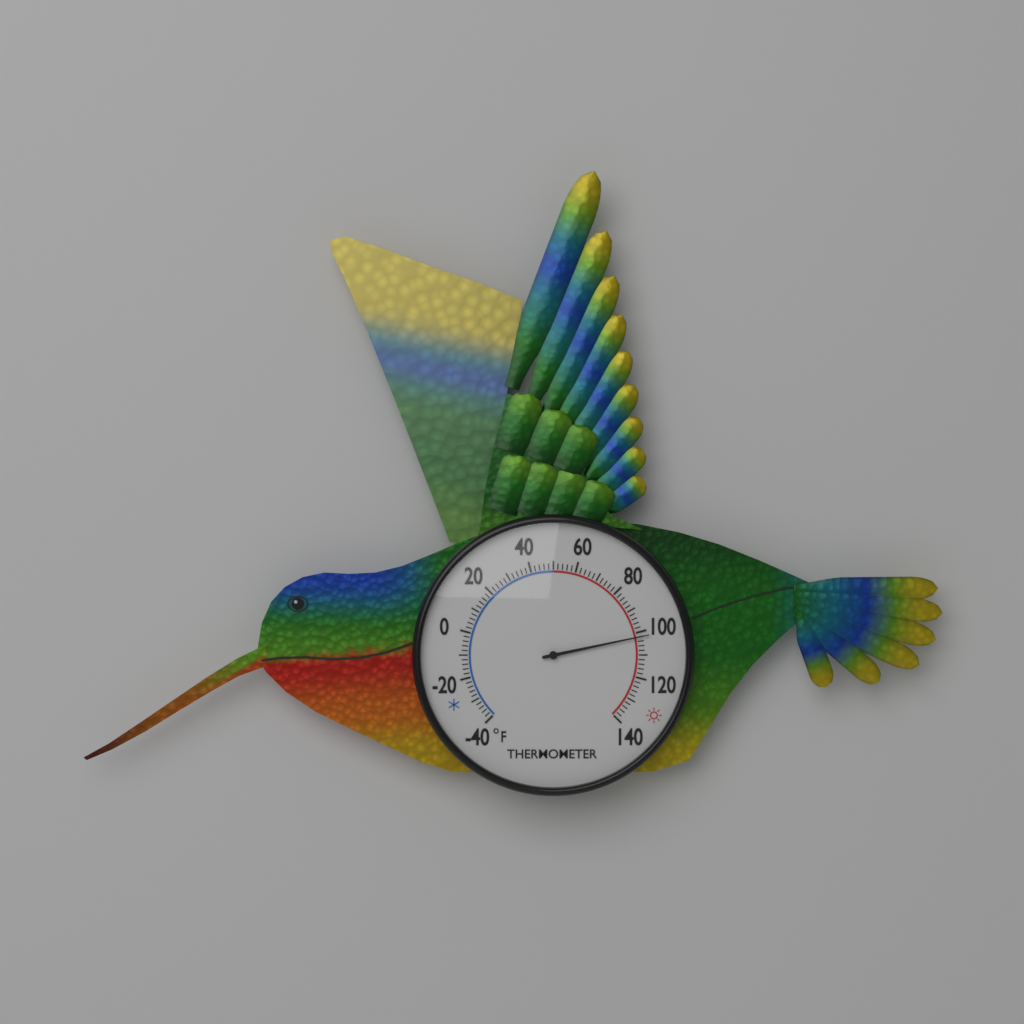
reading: 102 °F
